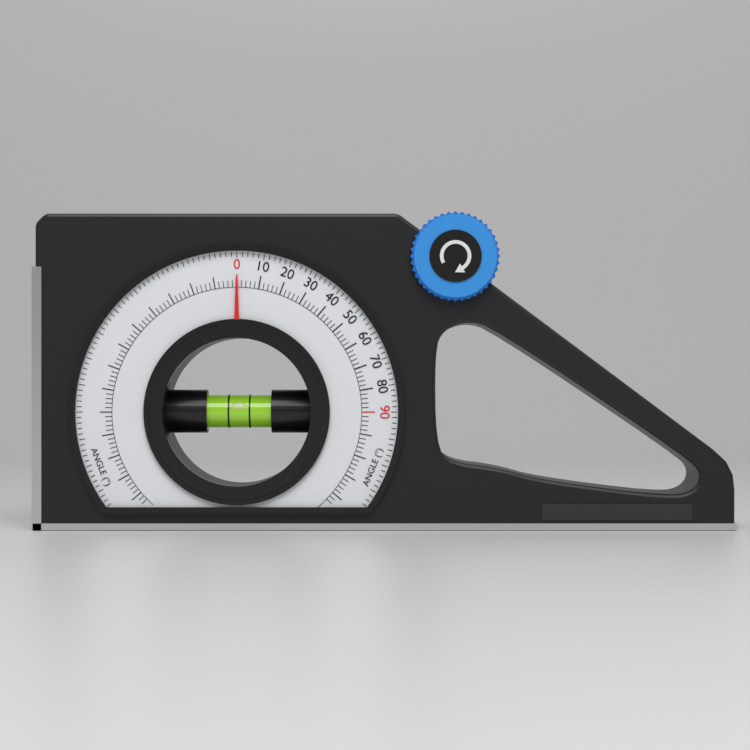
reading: 0 °
